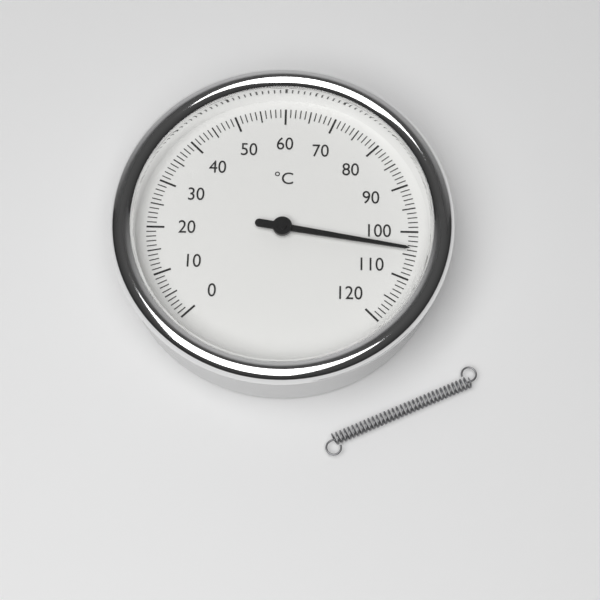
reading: 104 °C
